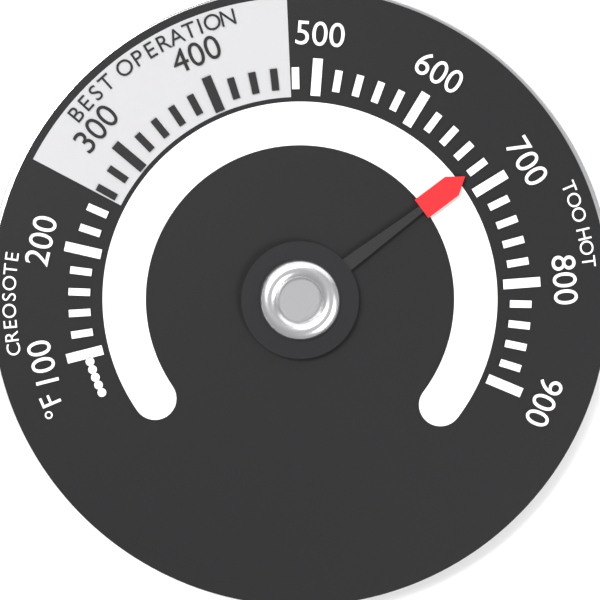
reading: 680 °F
